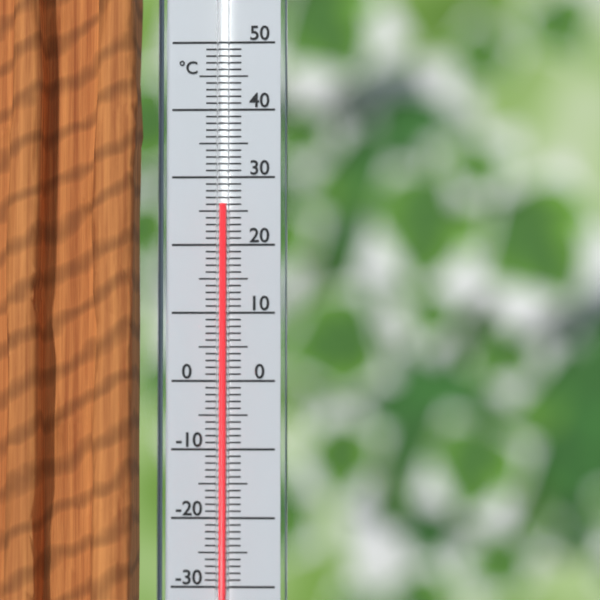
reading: 26 °C
